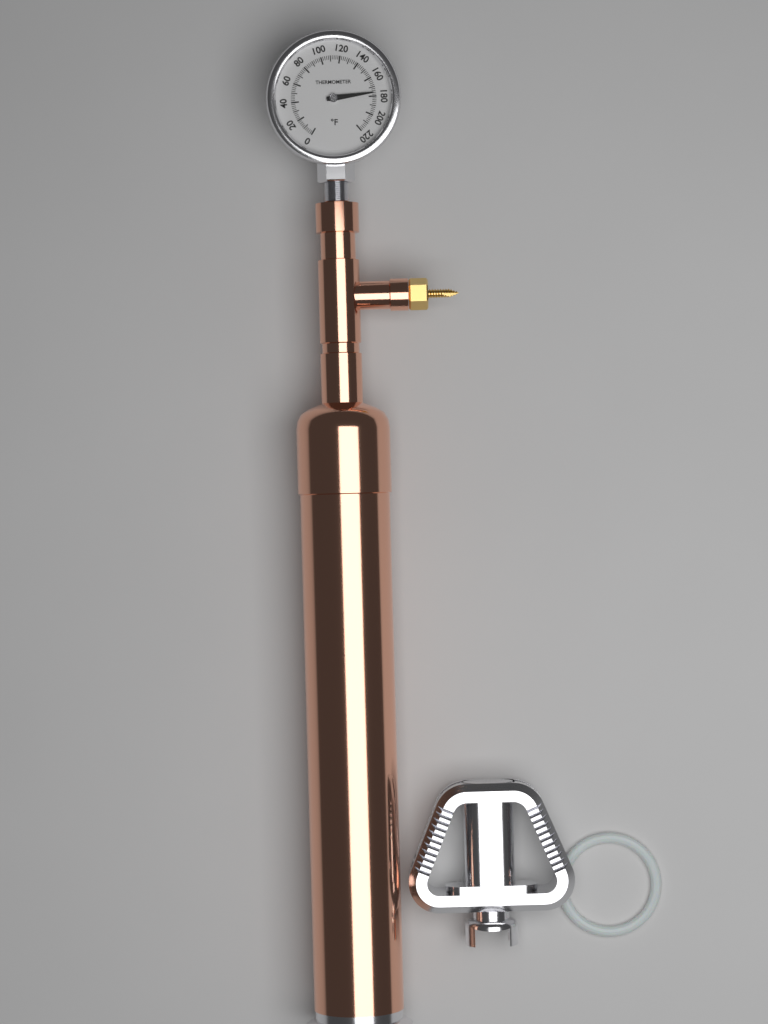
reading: 176 °F
